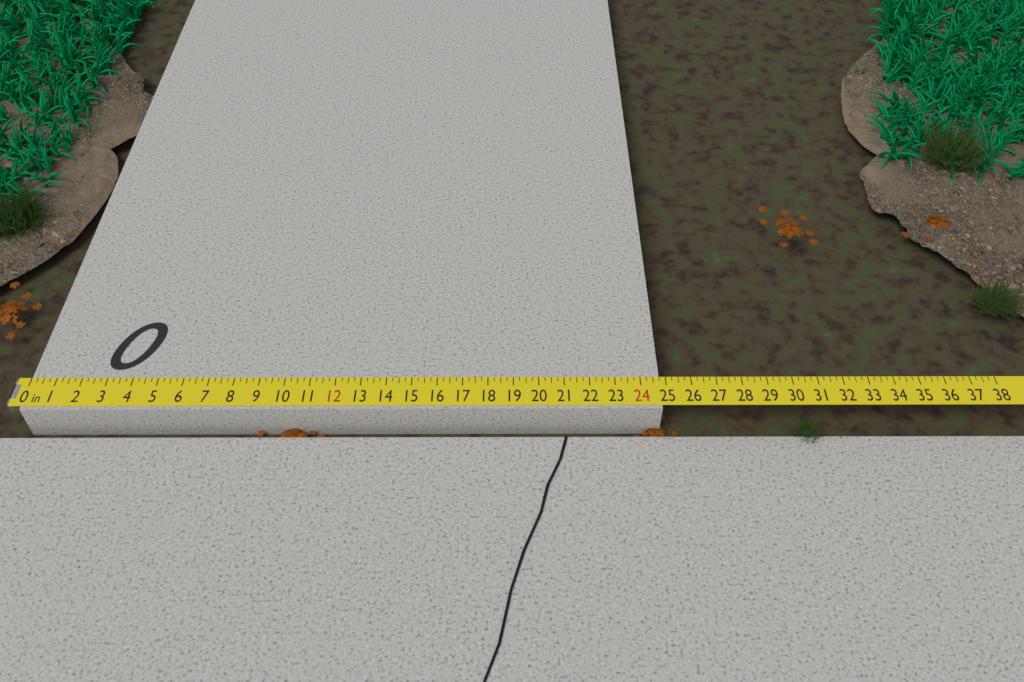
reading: 24.75 in
